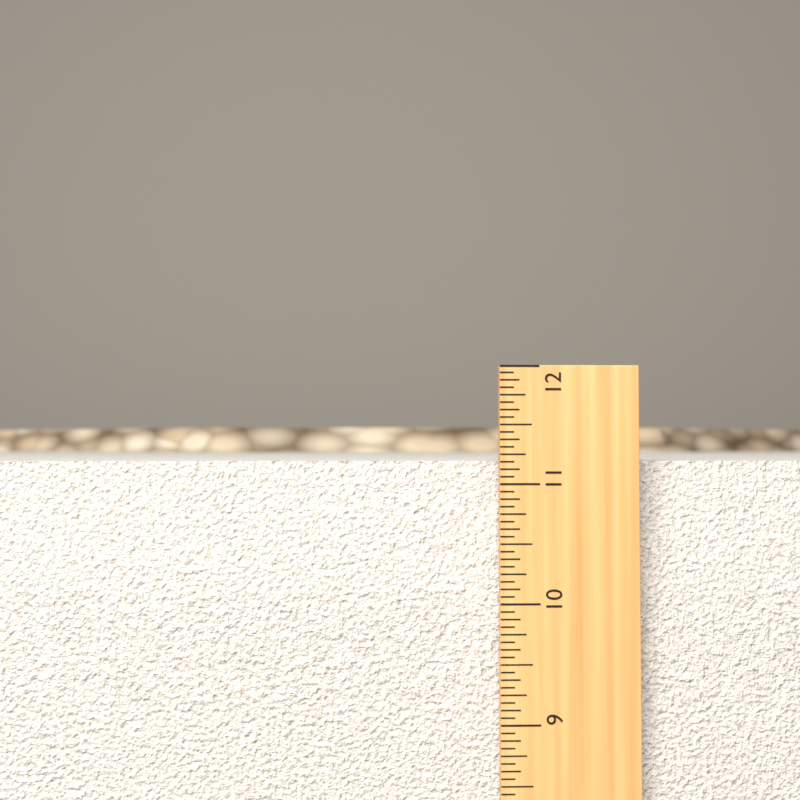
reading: 11.1875 in
